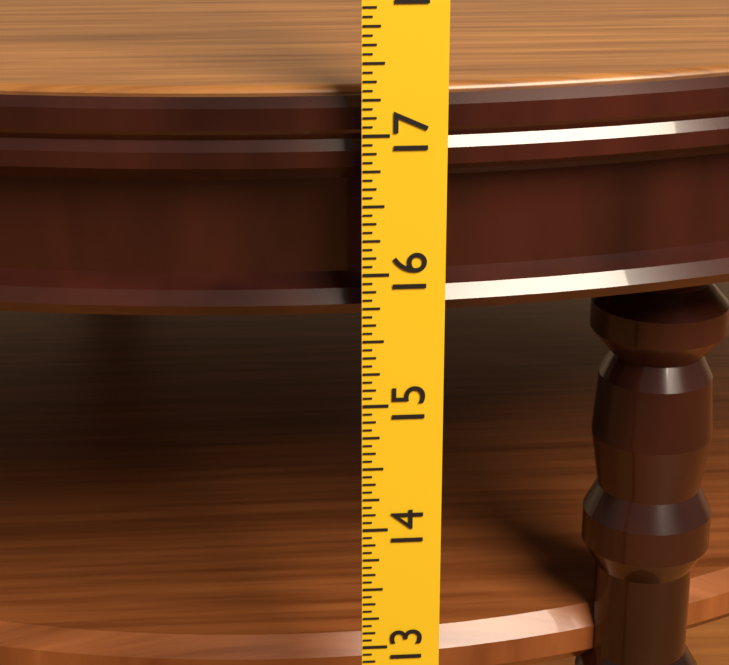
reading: 17.2500 in
